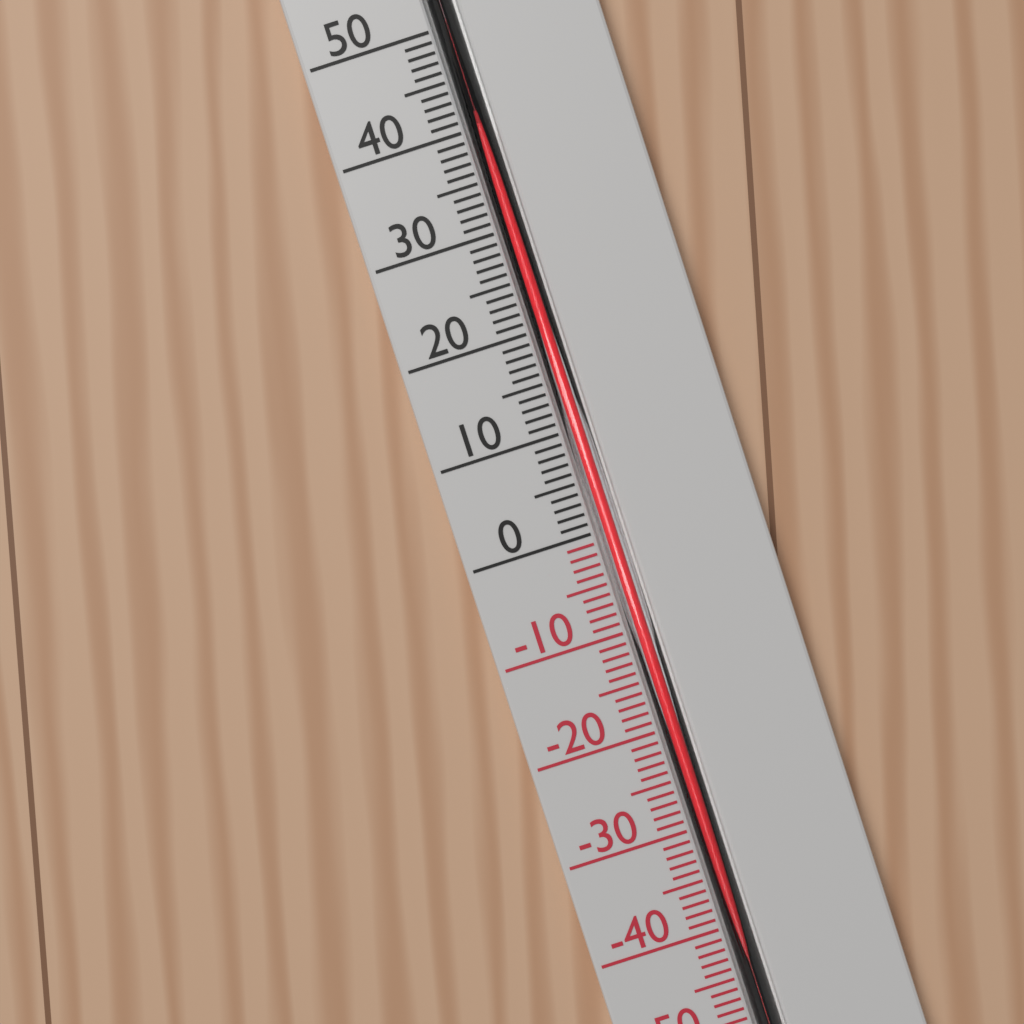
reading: 40 °C
